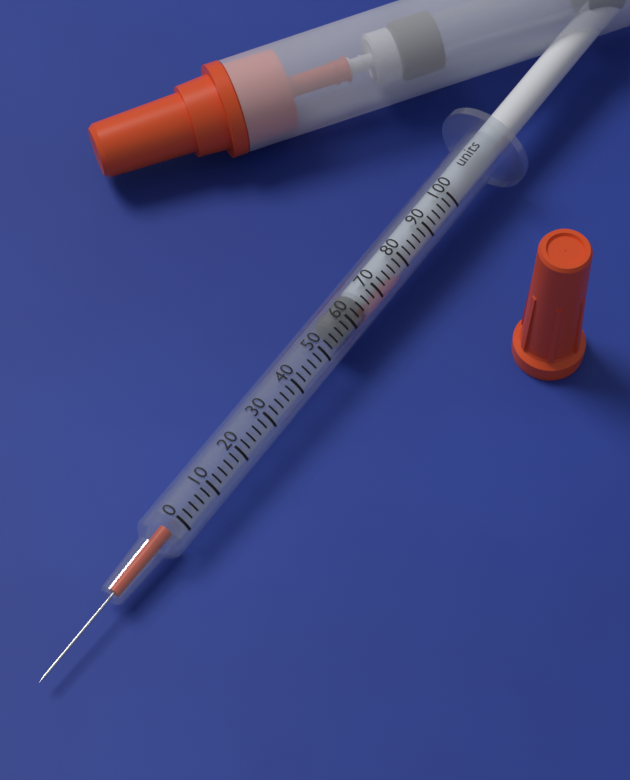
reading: 56 units
